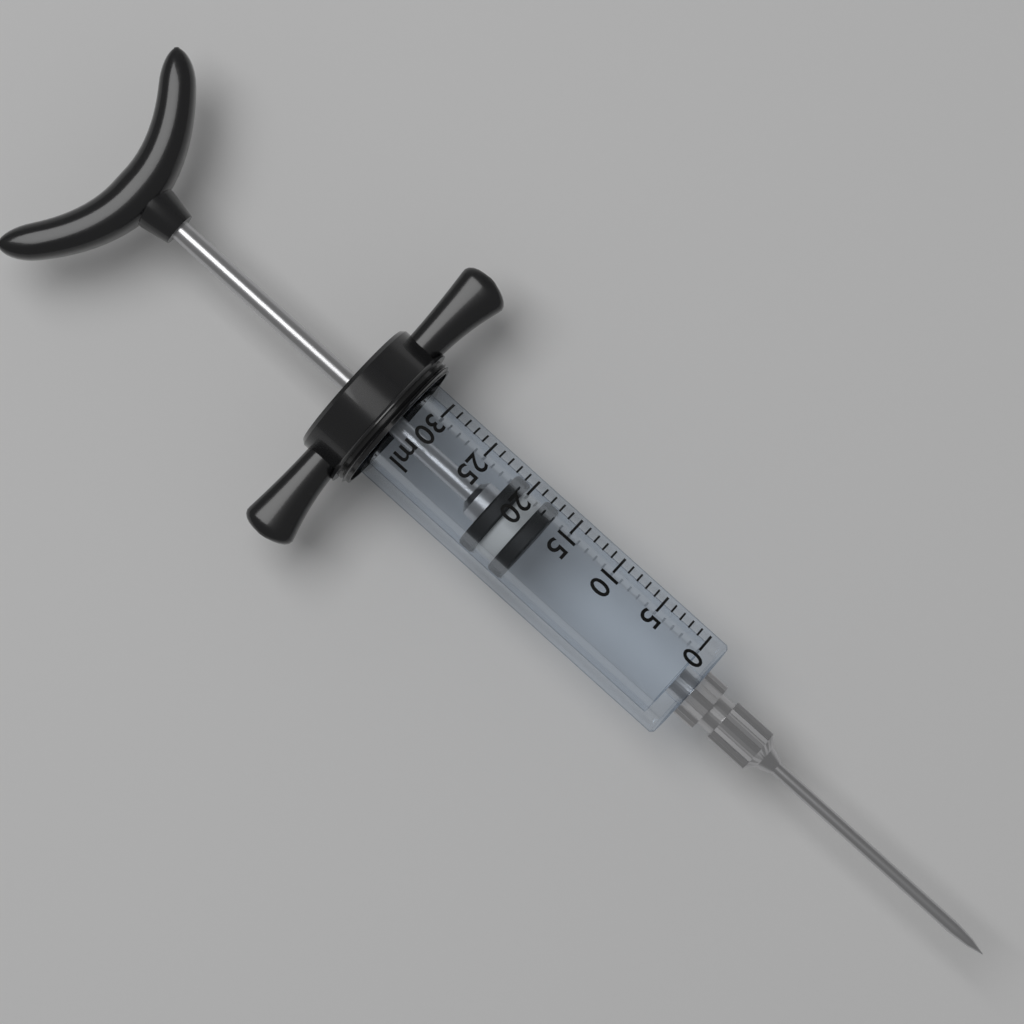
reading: 17 ml
